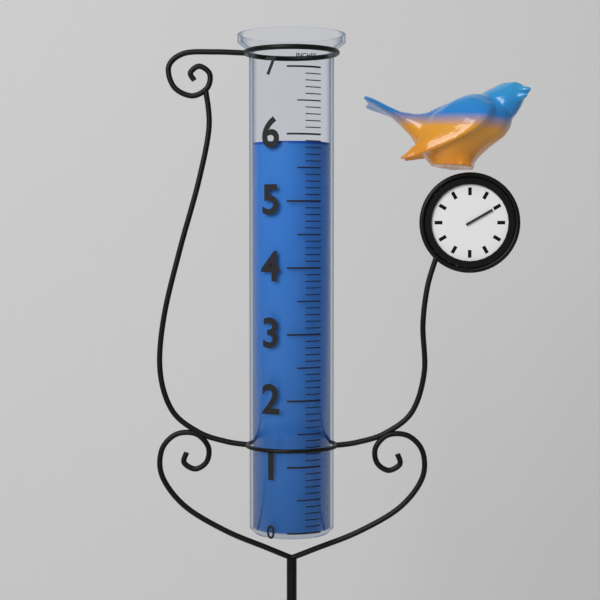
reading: 5.9 in
